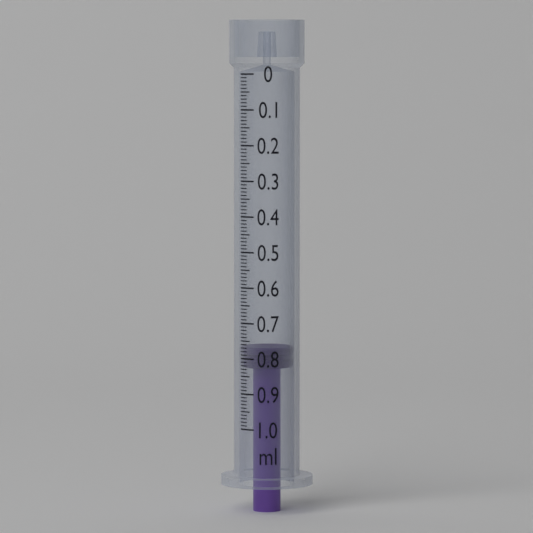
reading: 0.77 ml
